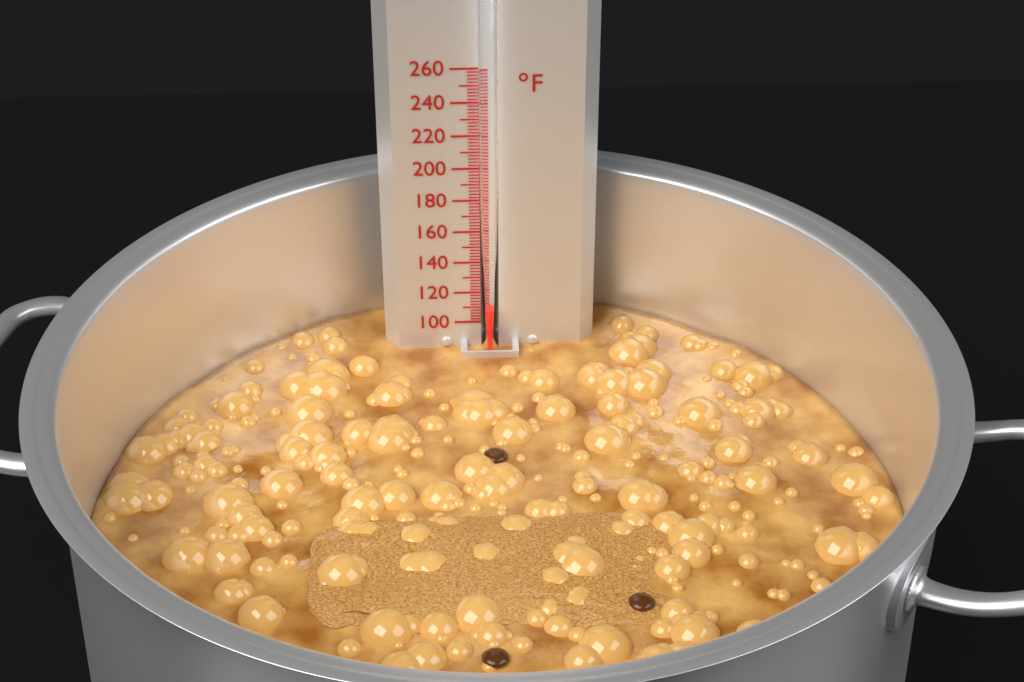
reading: 112 °F
